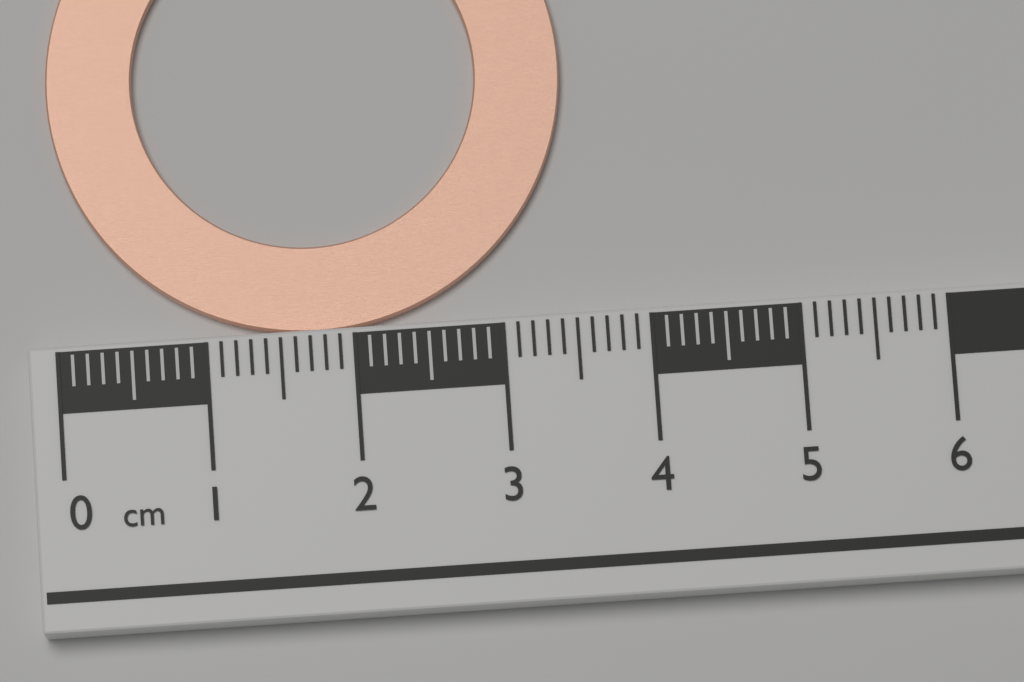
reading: 3.5 cm
